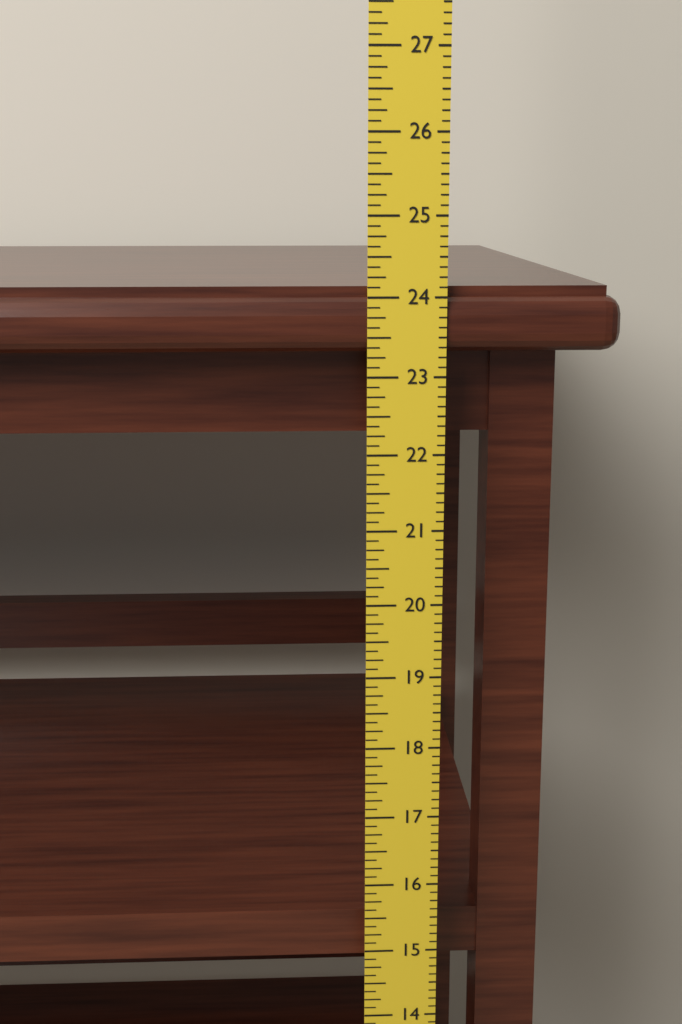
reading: 24.125 in
